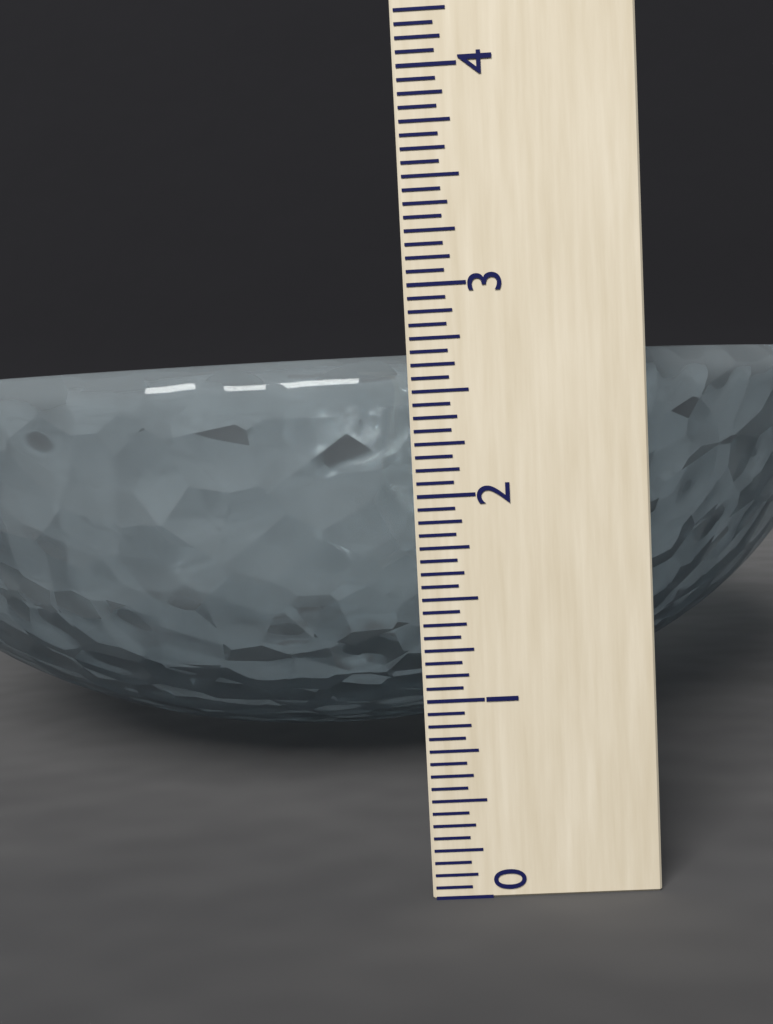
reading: 2.6875 (no unit)
